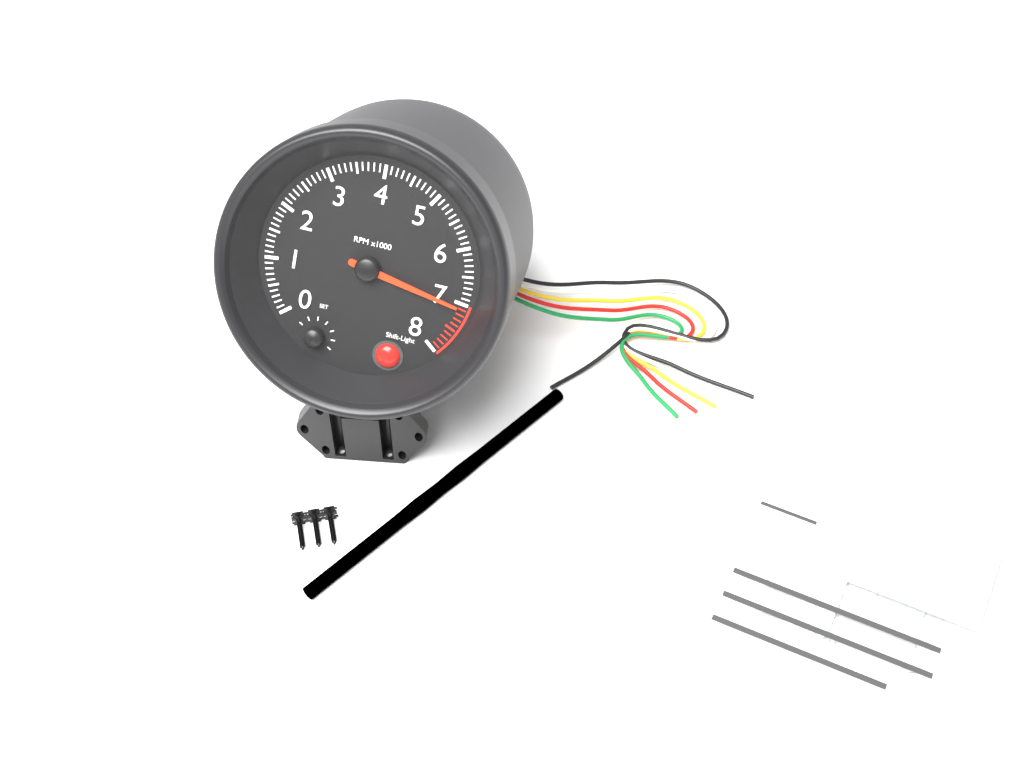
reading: 7100 RPM
